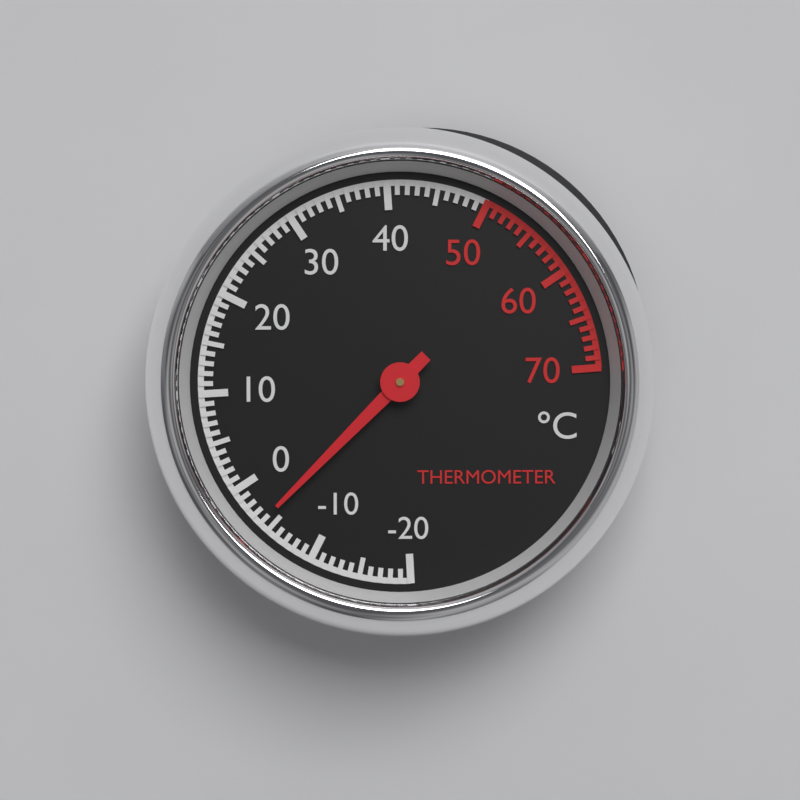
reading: -4 °C
